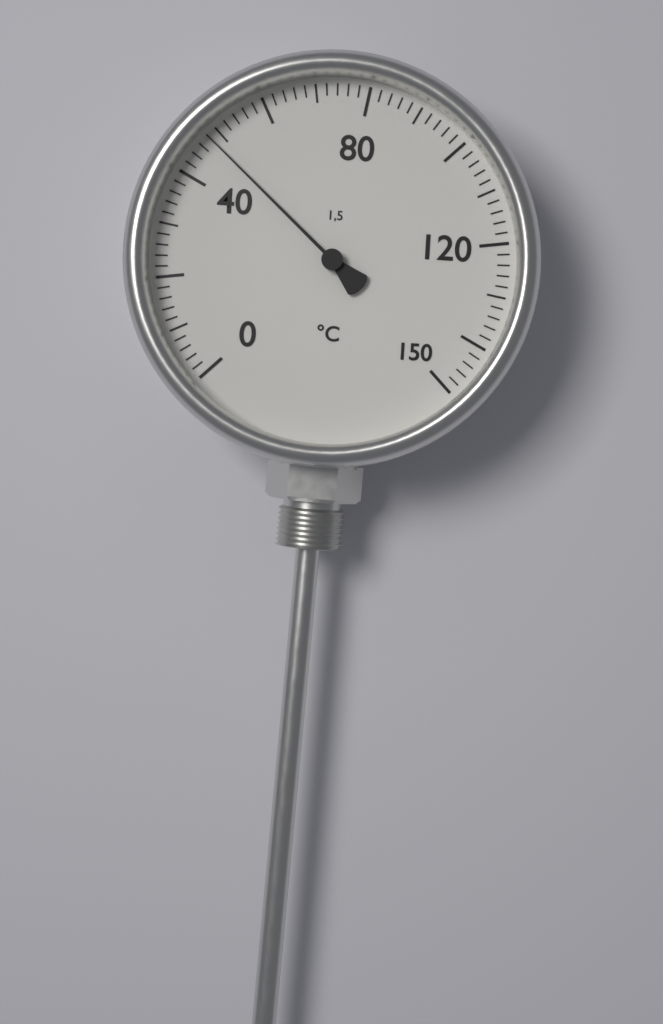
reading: 48 °C
